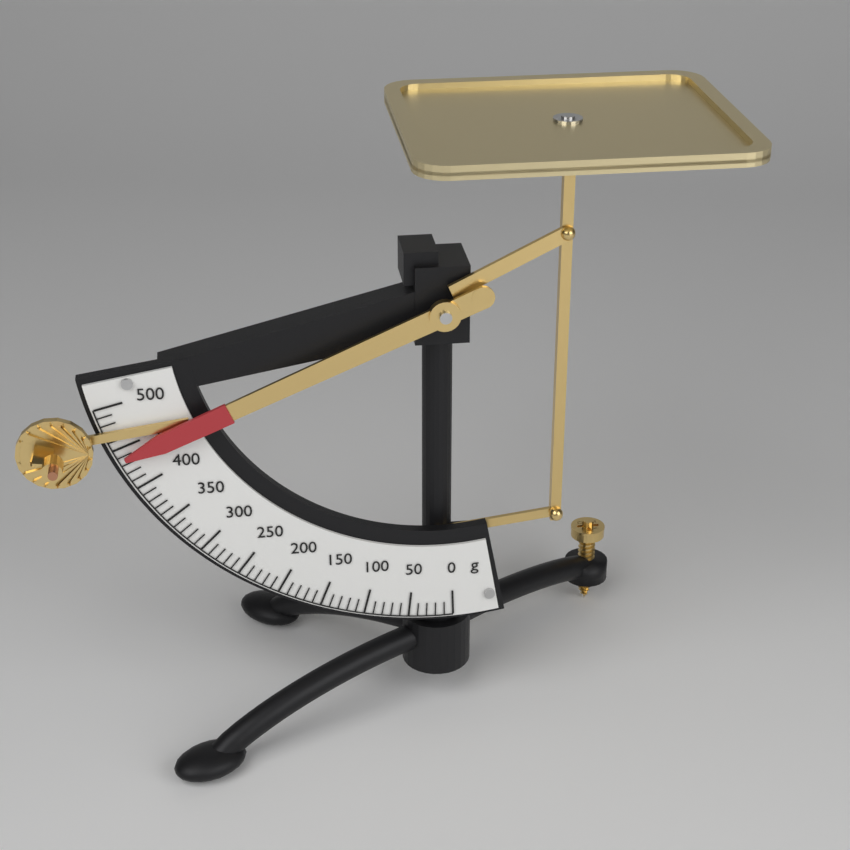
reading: 440 g
